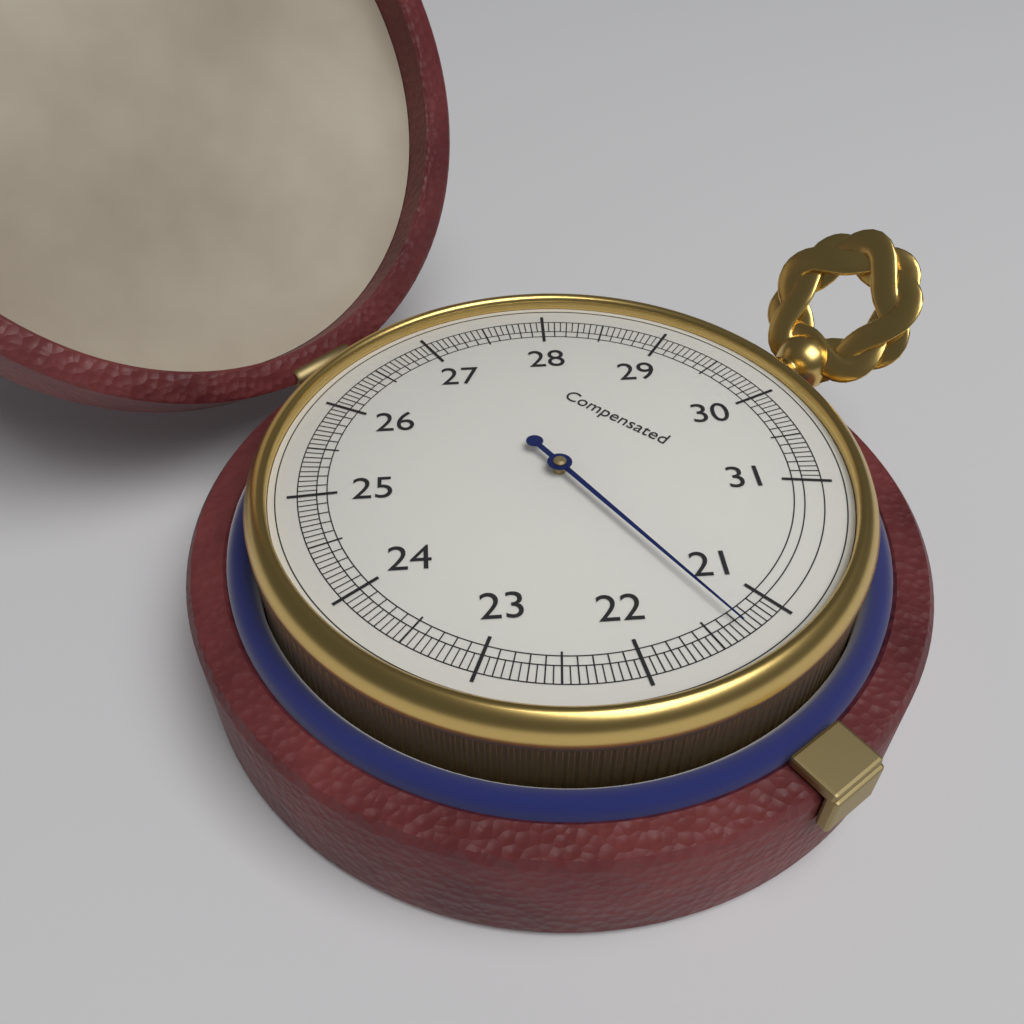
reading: 21.30 (no unit)
